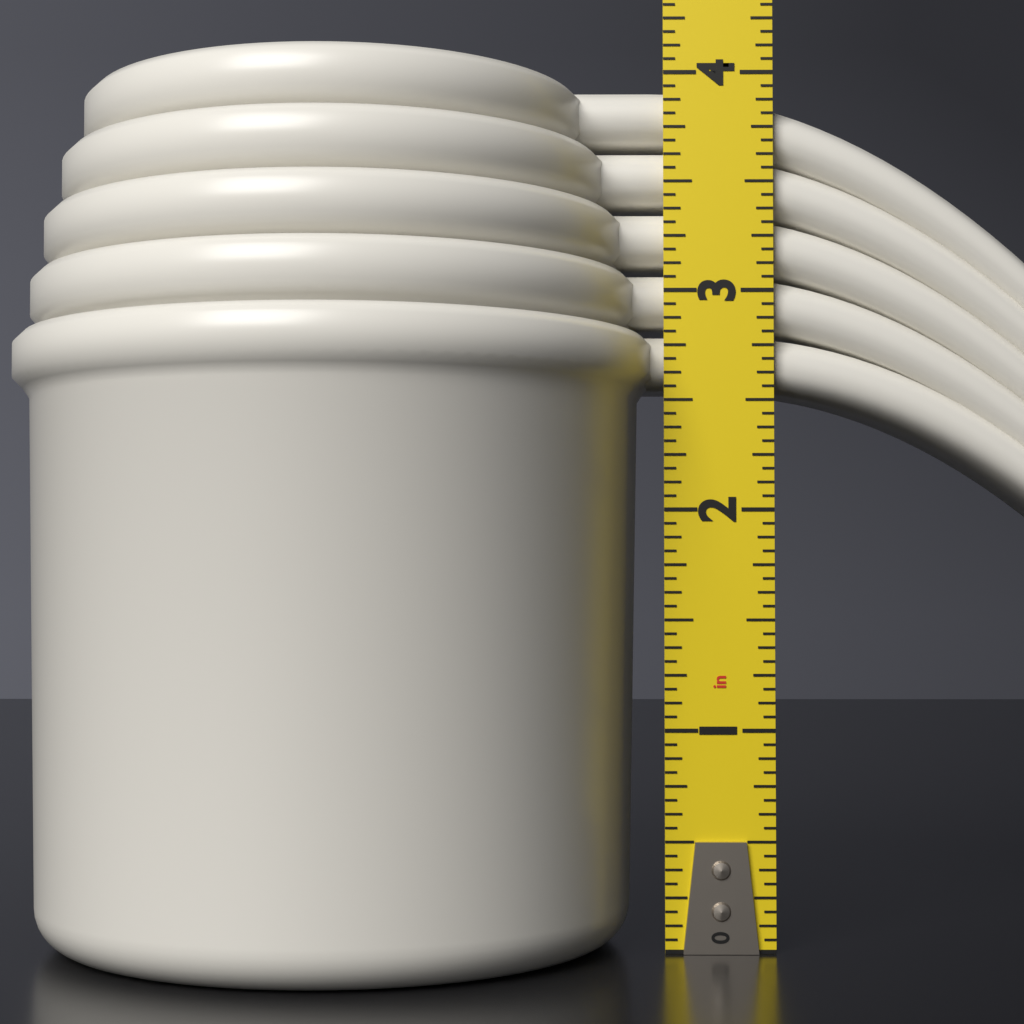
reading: 3.9375 in
